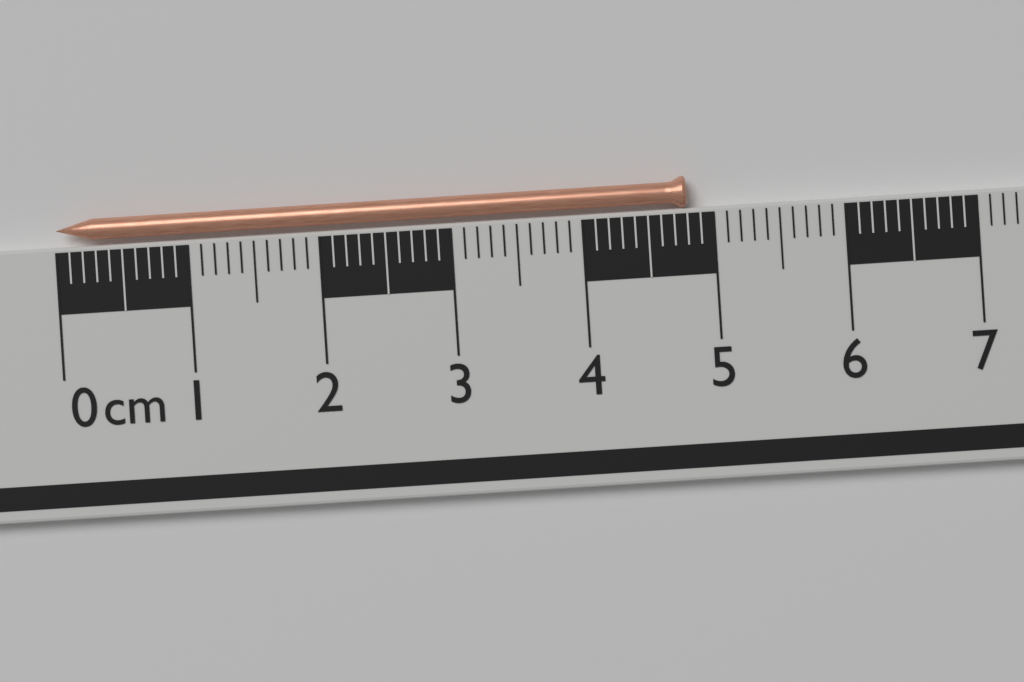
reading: 4.8 cm
